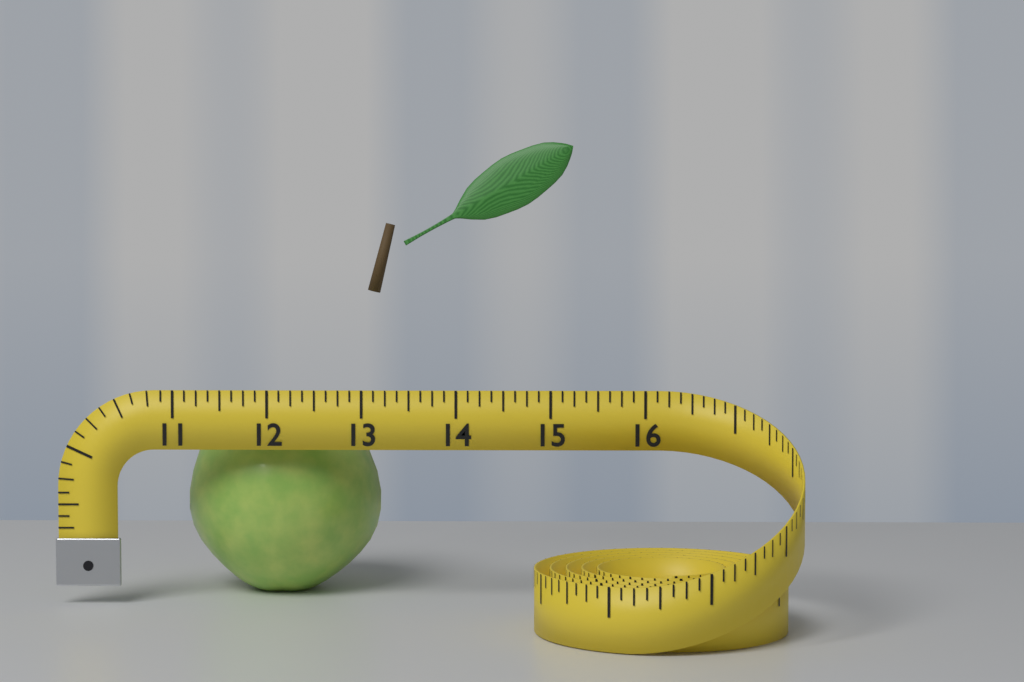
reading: 13.125 (no unit)
